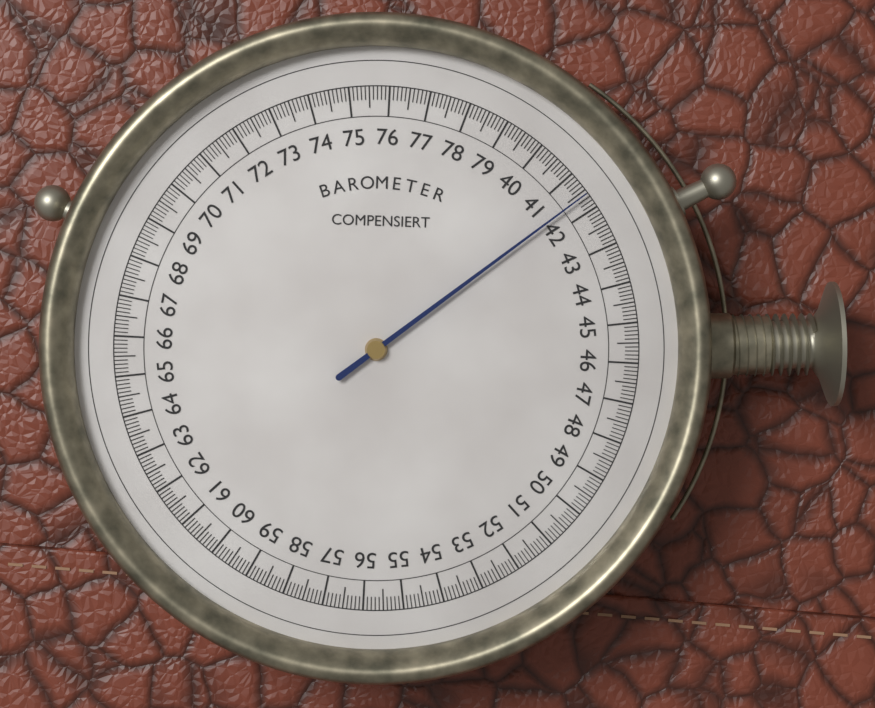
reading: 41.6 (no unit)
